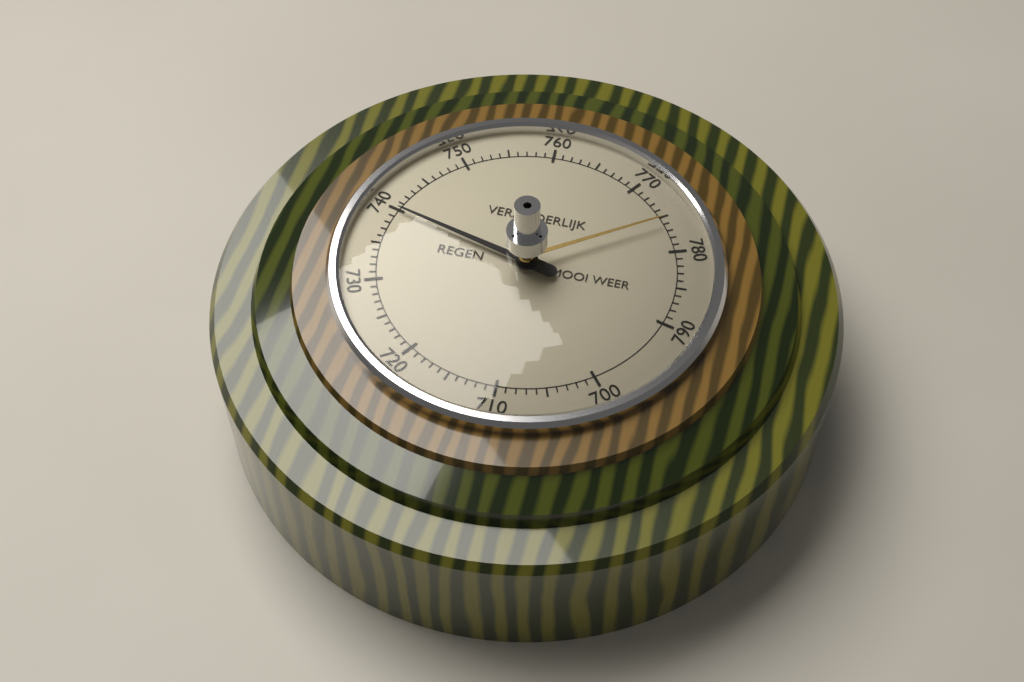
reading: 740 (no unit)
